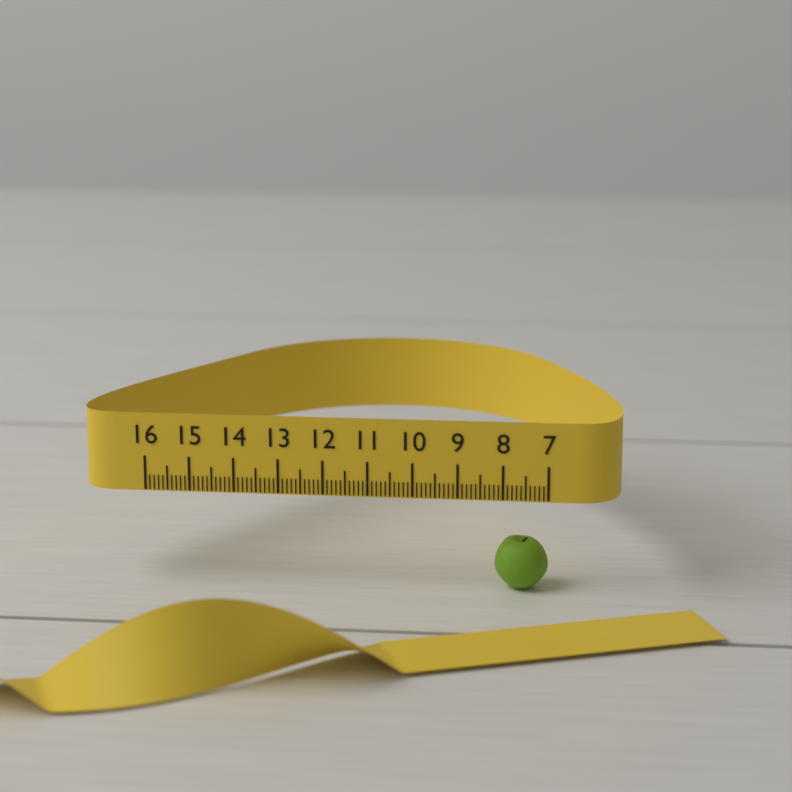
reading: 8.2 (no unit)
